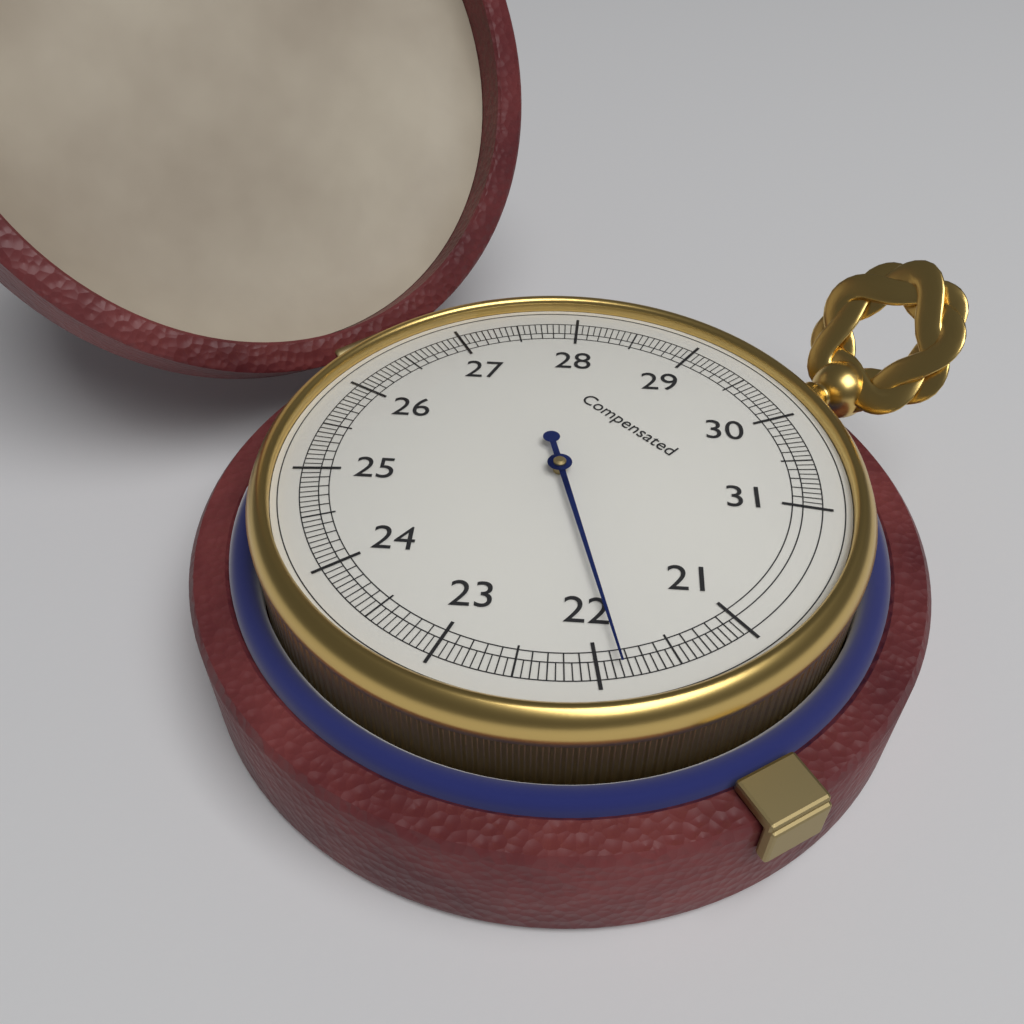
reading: 21.85 (no unit)
